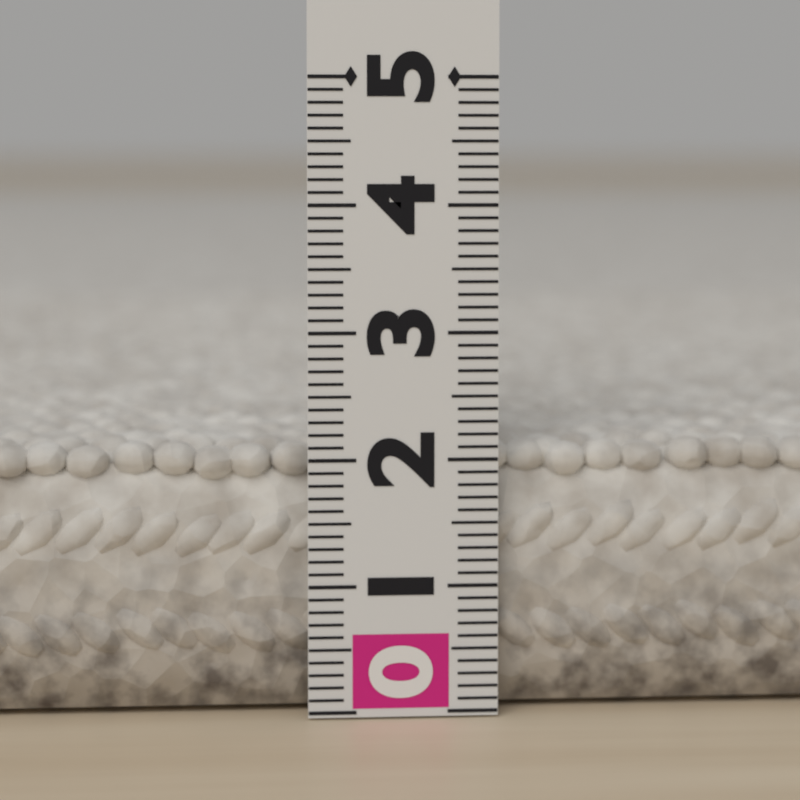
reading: 2.1 (no unit)
